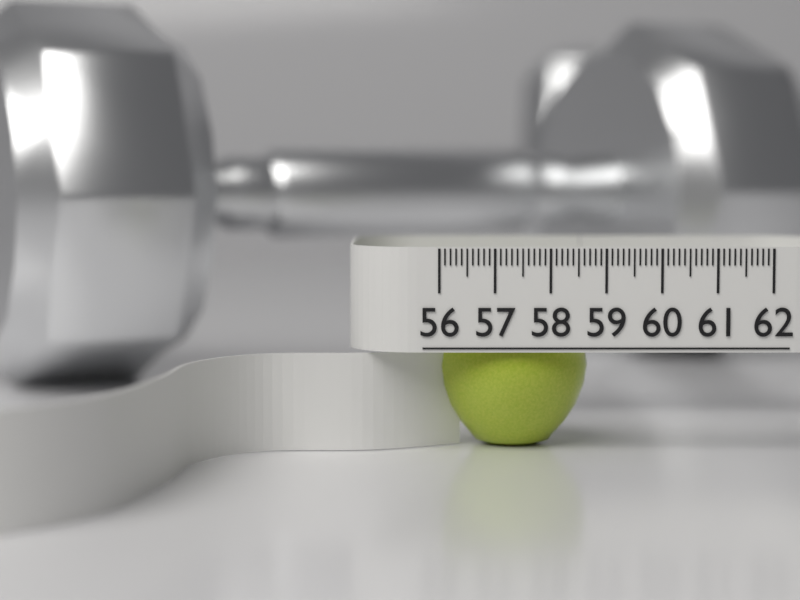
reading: 58.8 (no unit)
